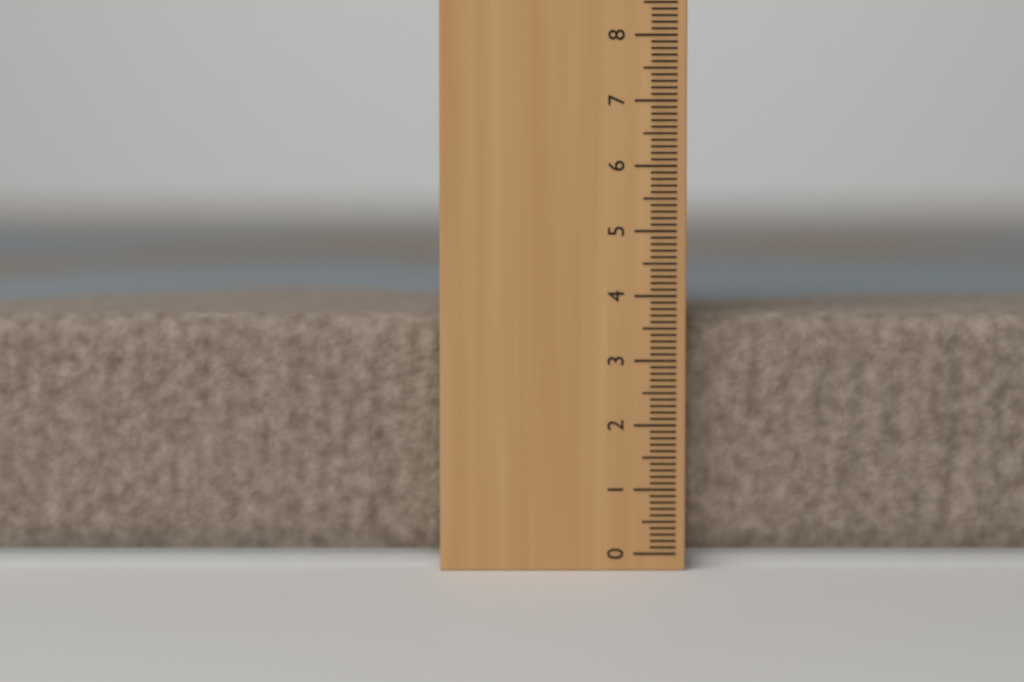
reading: 3.7 cm
